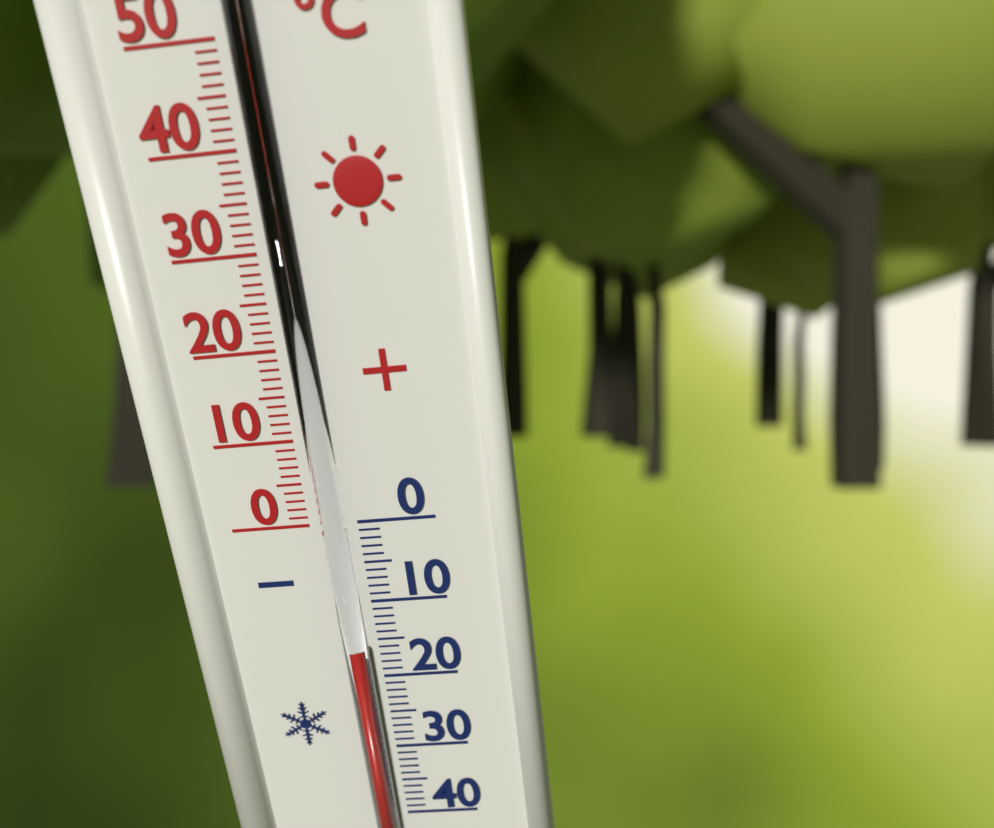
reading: -15 °C
